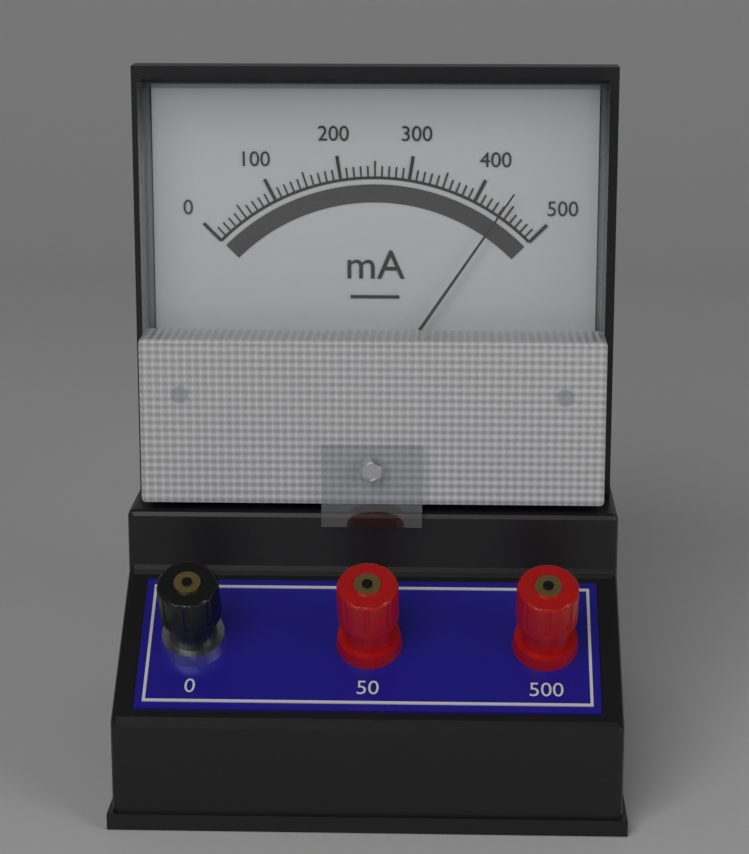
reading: 440 mA
